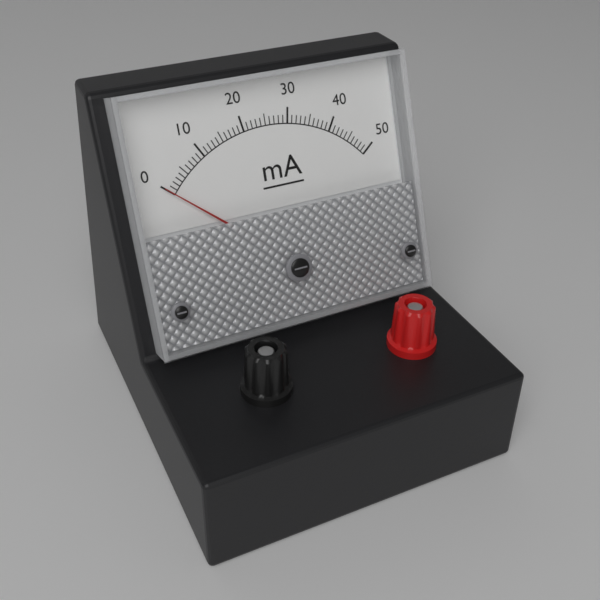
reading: 0 mA
